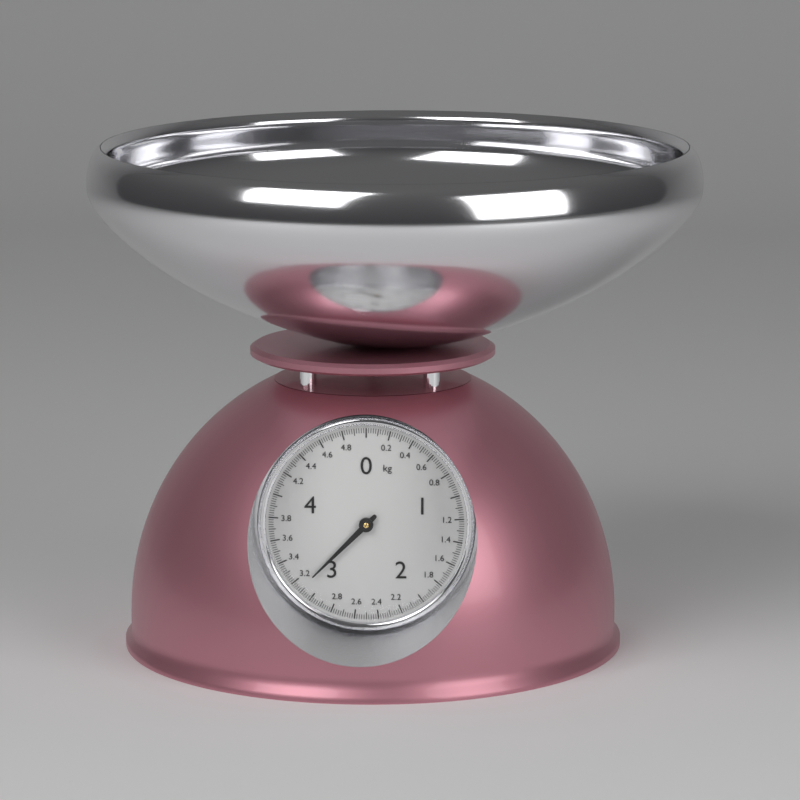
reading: 3.12 kg
